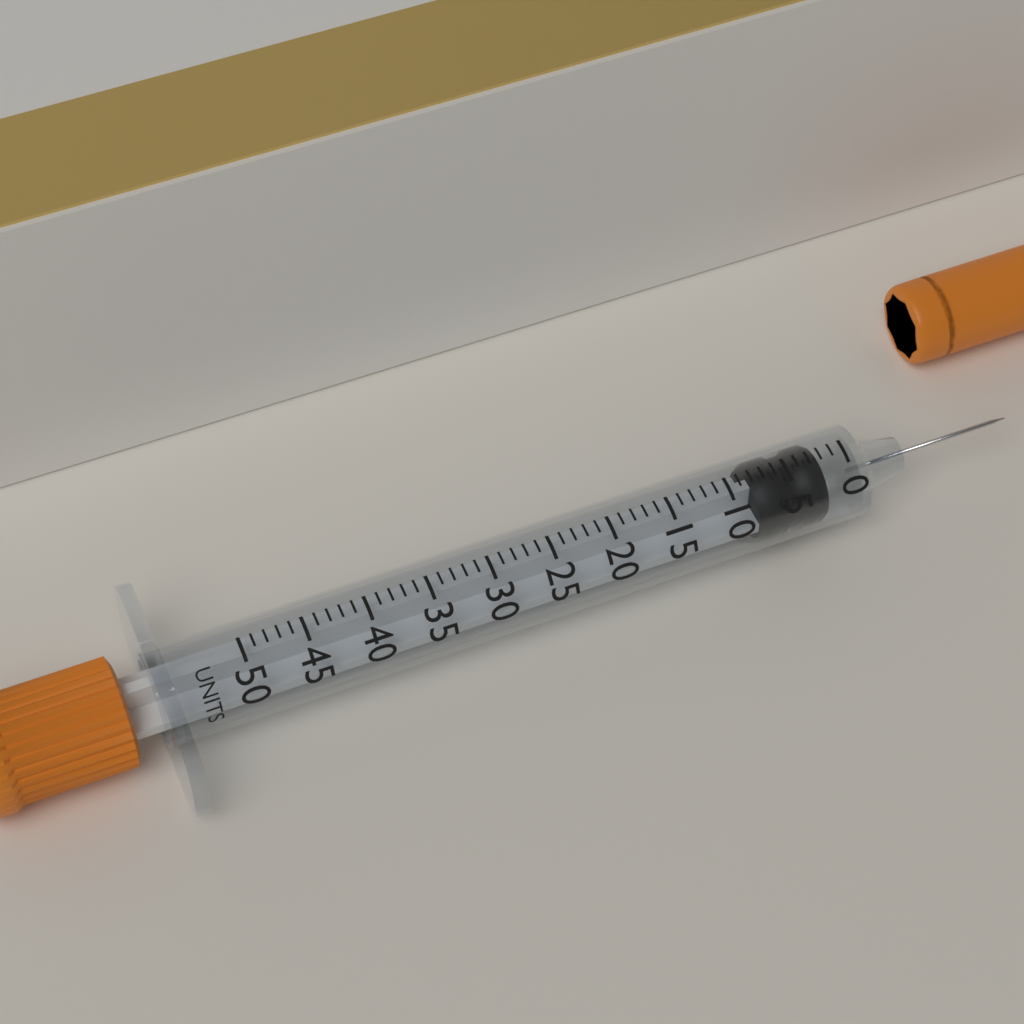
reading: 2 units
